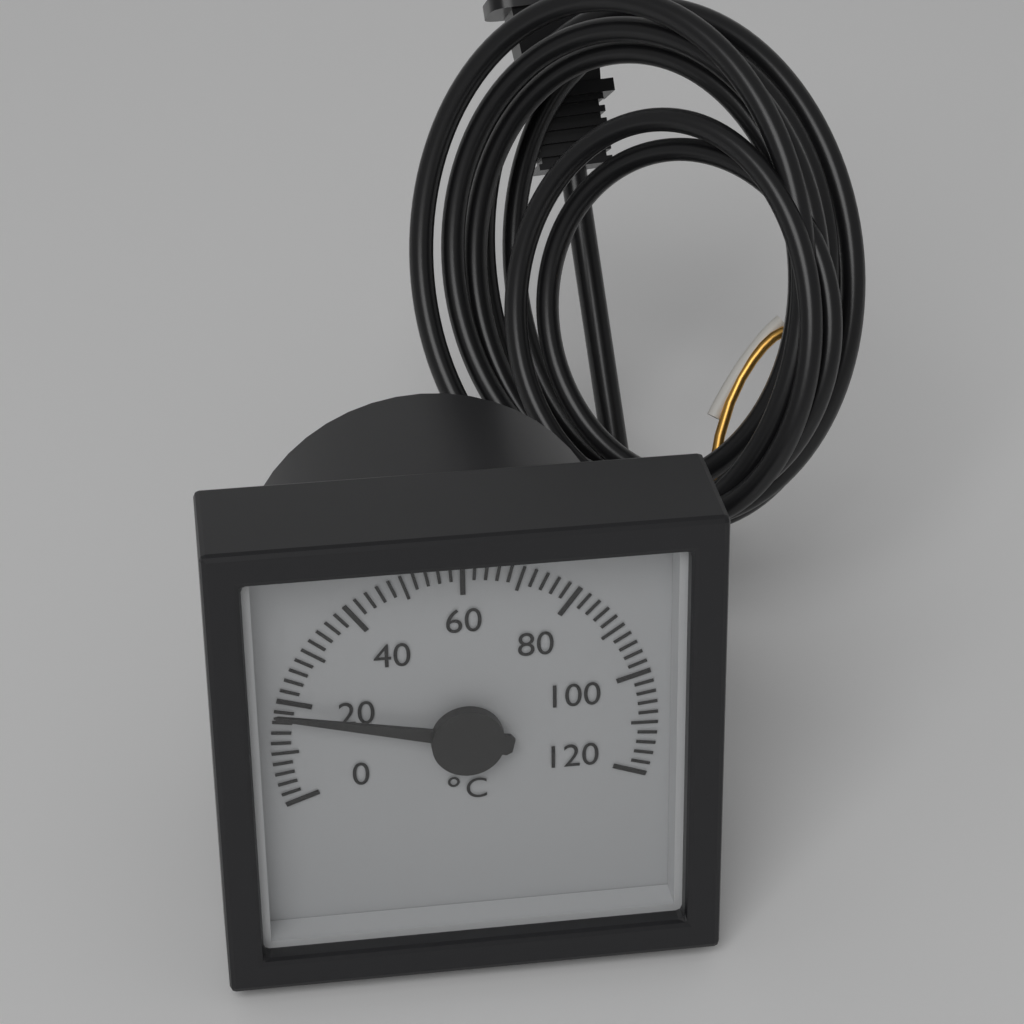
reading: 18 °C
